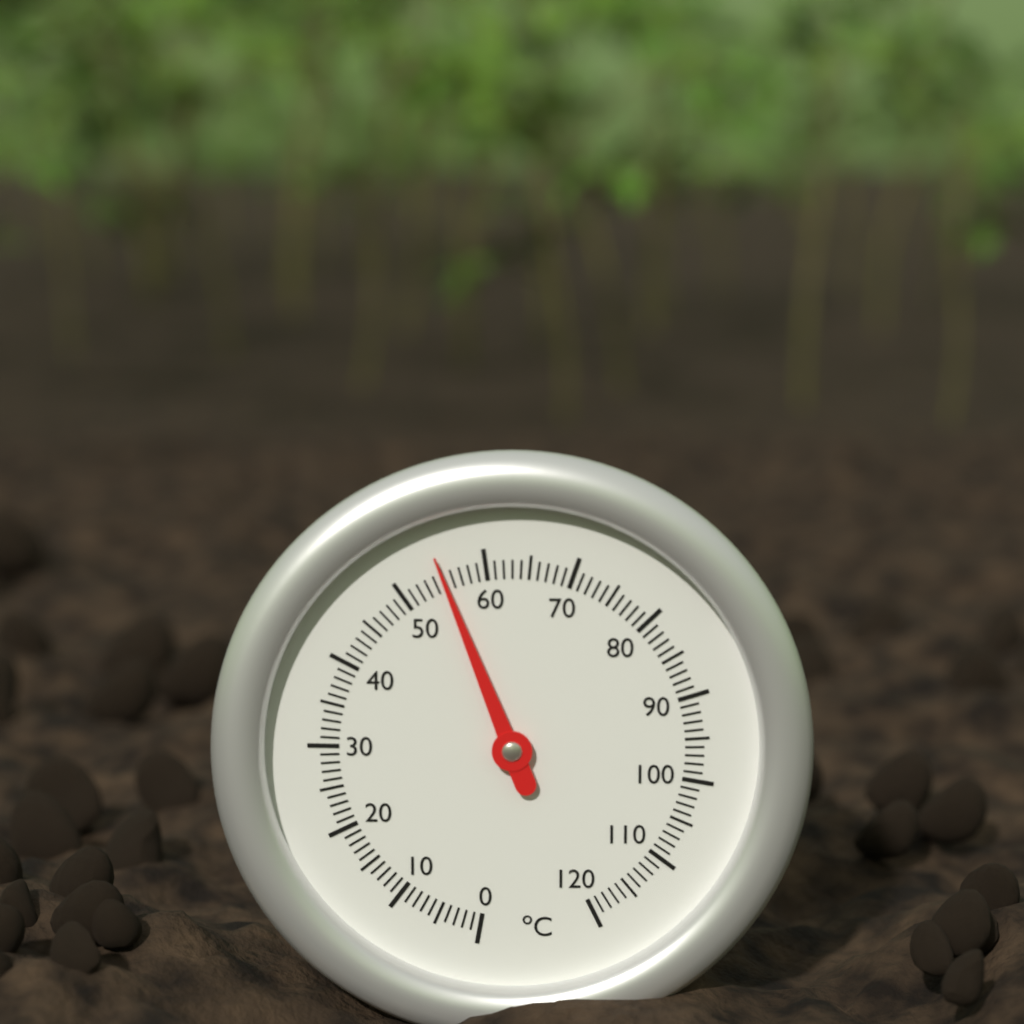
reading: 55 °C
